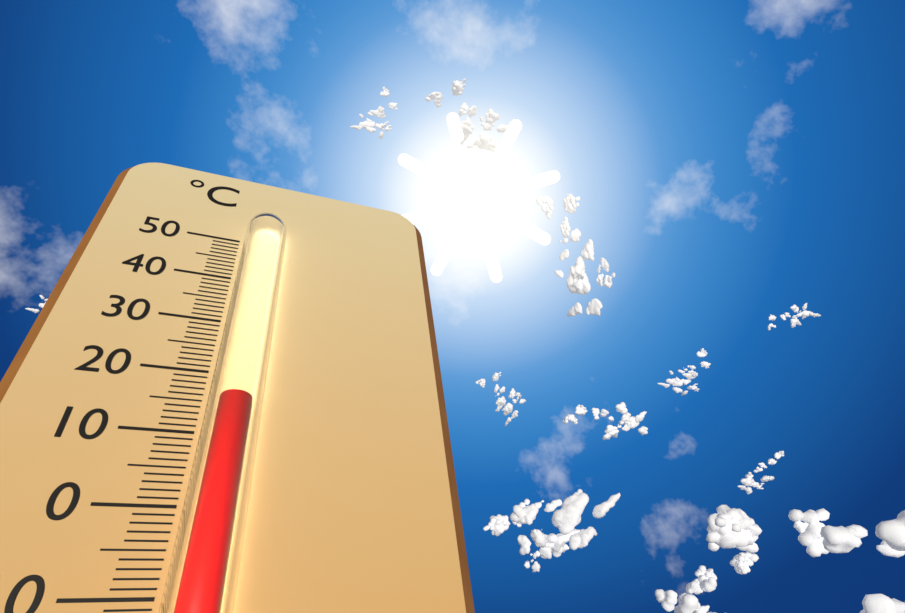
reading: 14 °C
